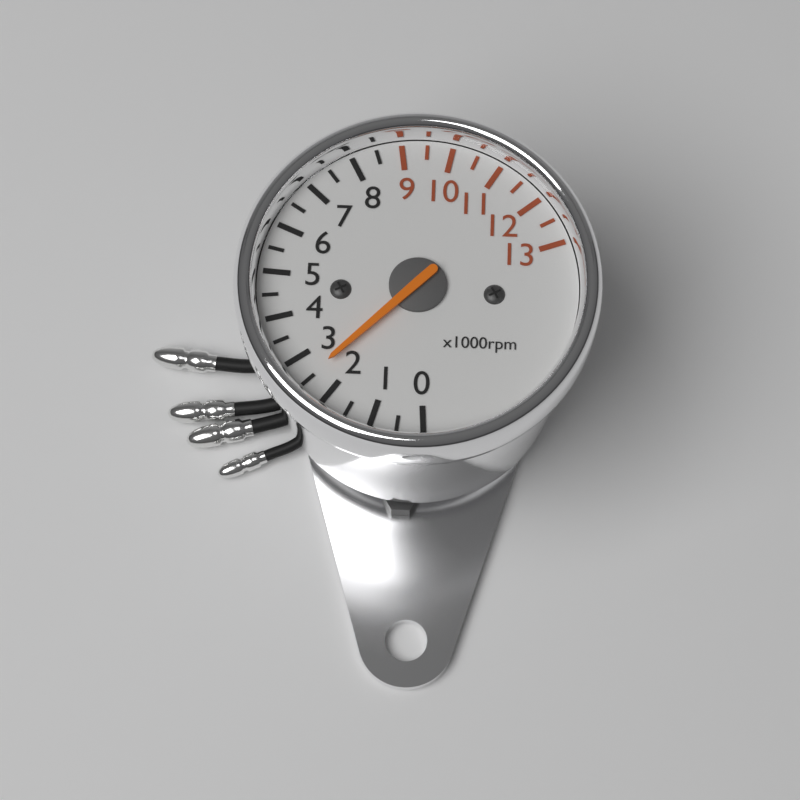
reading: 2500 rpm
